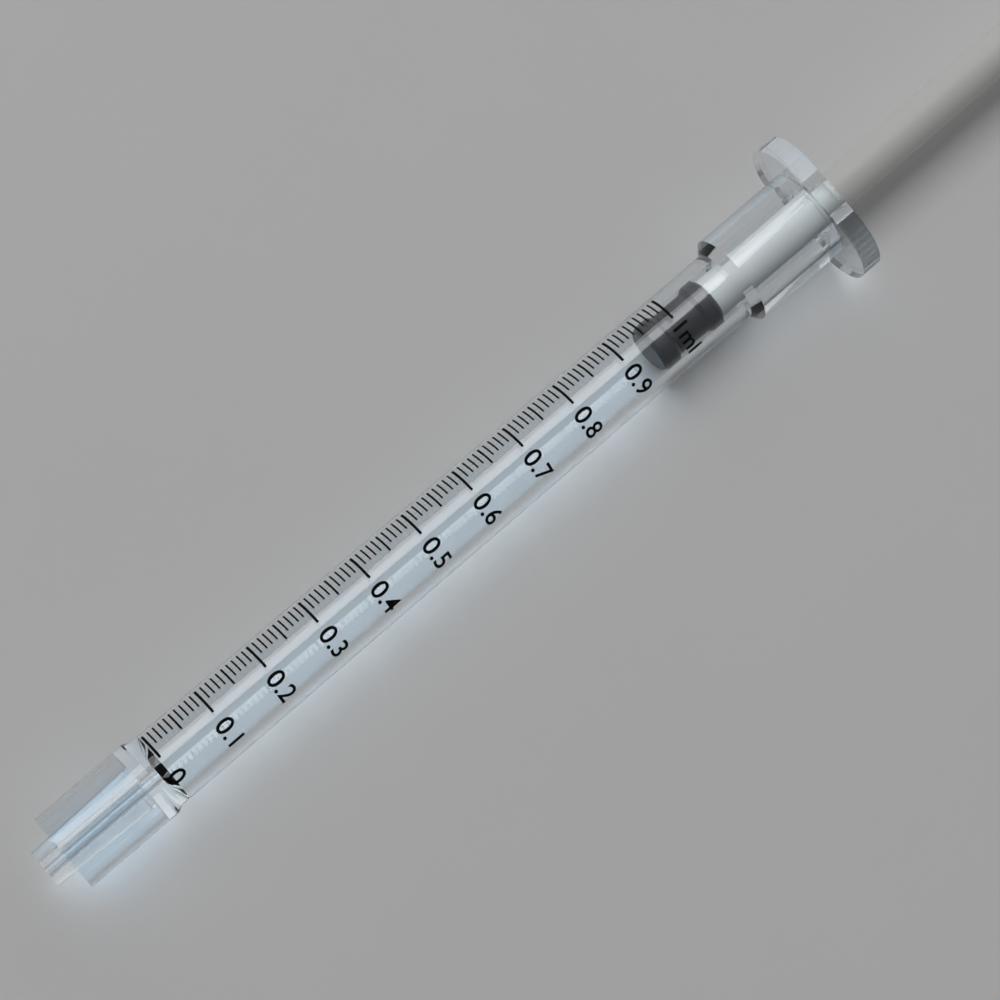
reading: 0.95 ml
